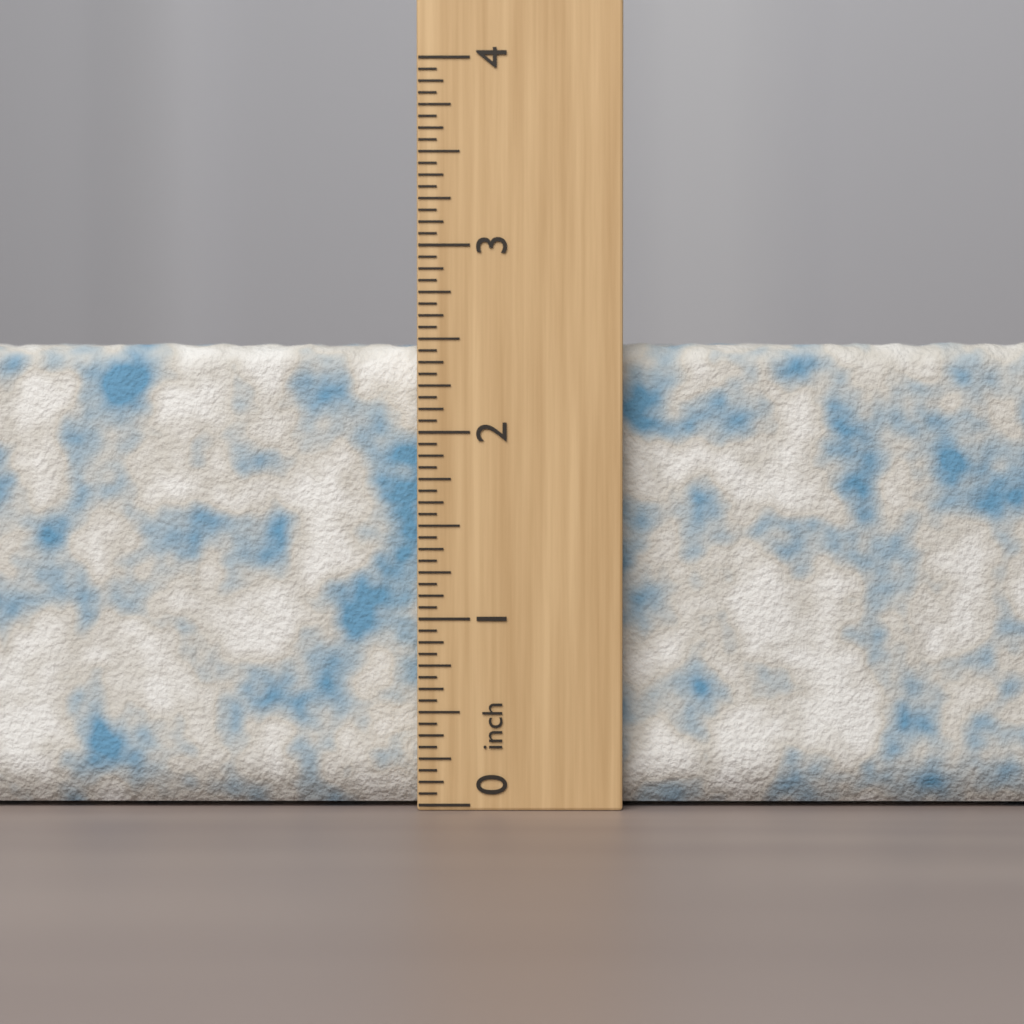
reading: 2.5000 inch
